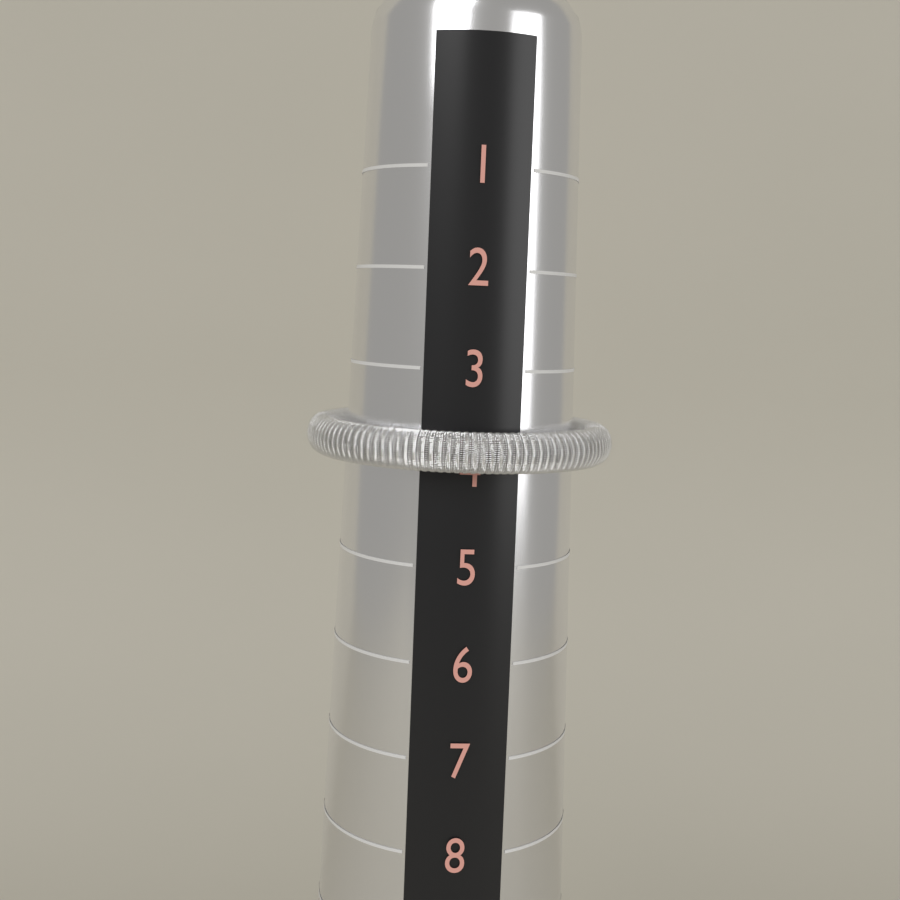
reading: 4 (no unit)
